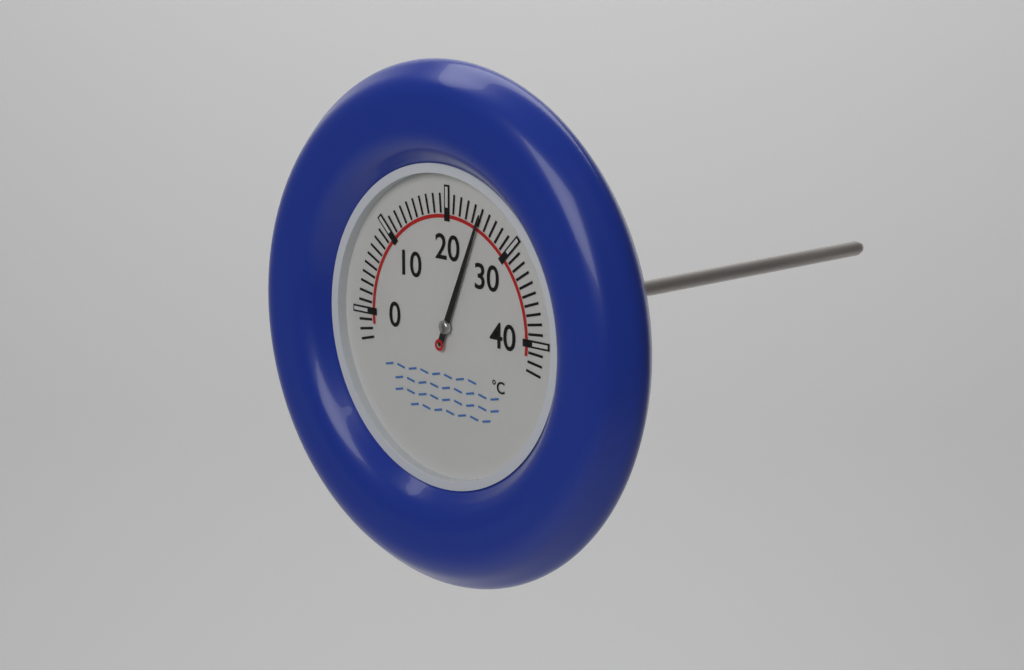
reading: 25 °C
